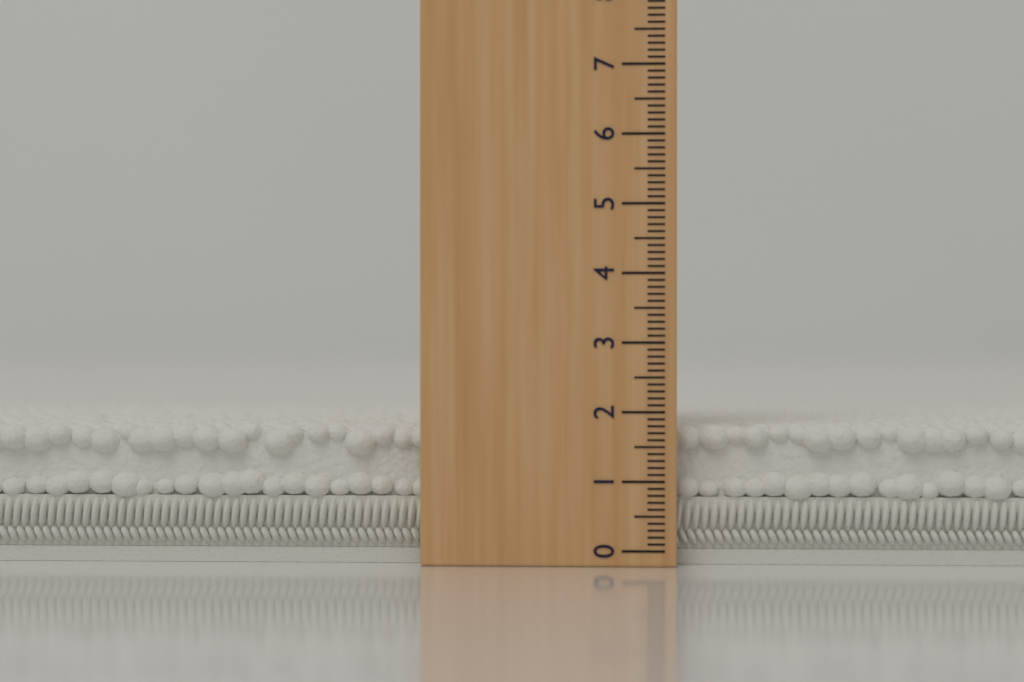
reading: 1.8 (no unit)
